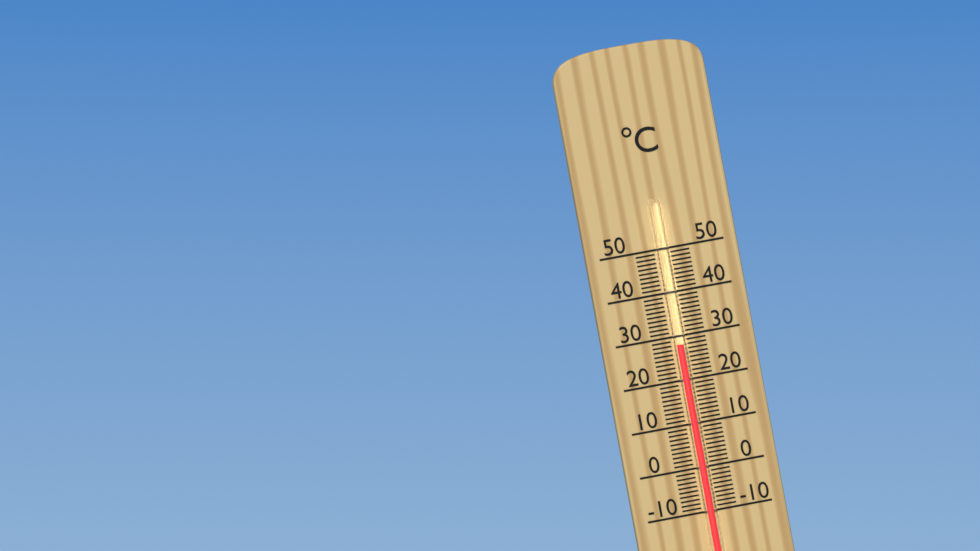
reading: 28 °C
